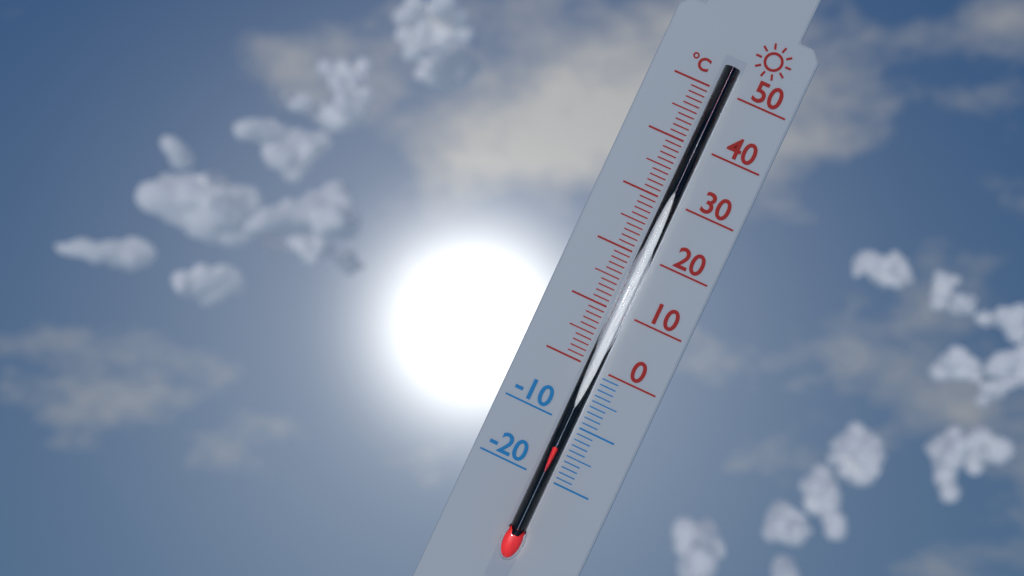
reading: -14 °C
